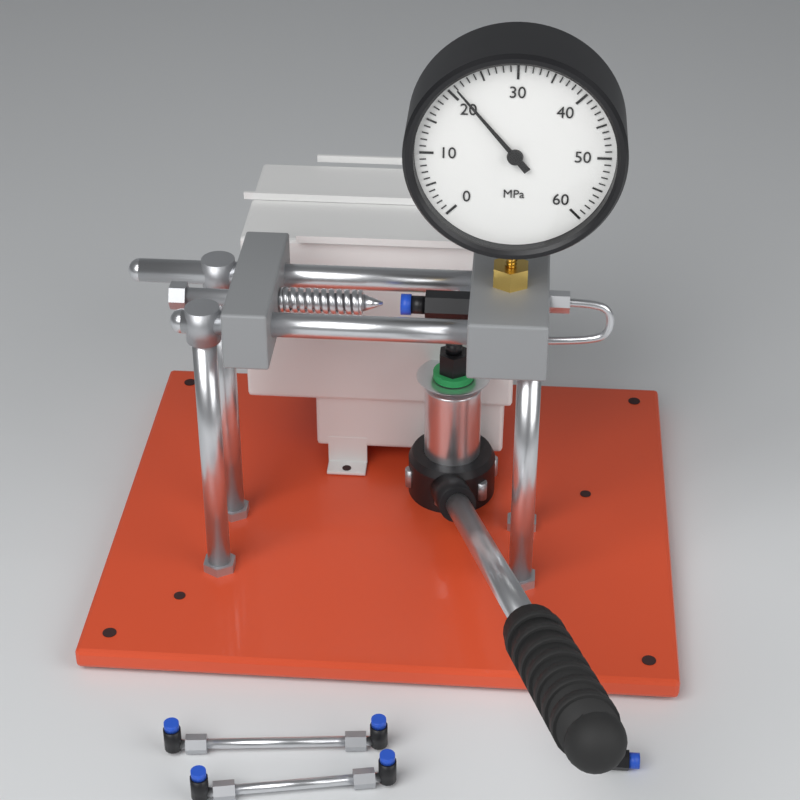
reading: 21 MPa
